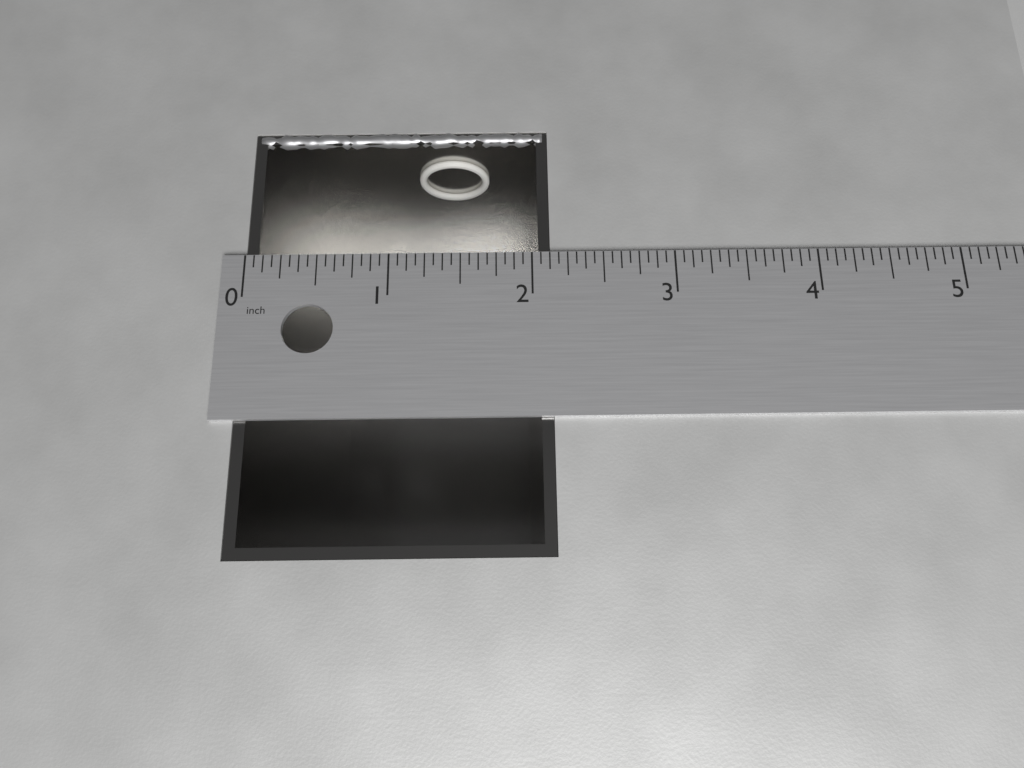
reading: 2.1250 in
